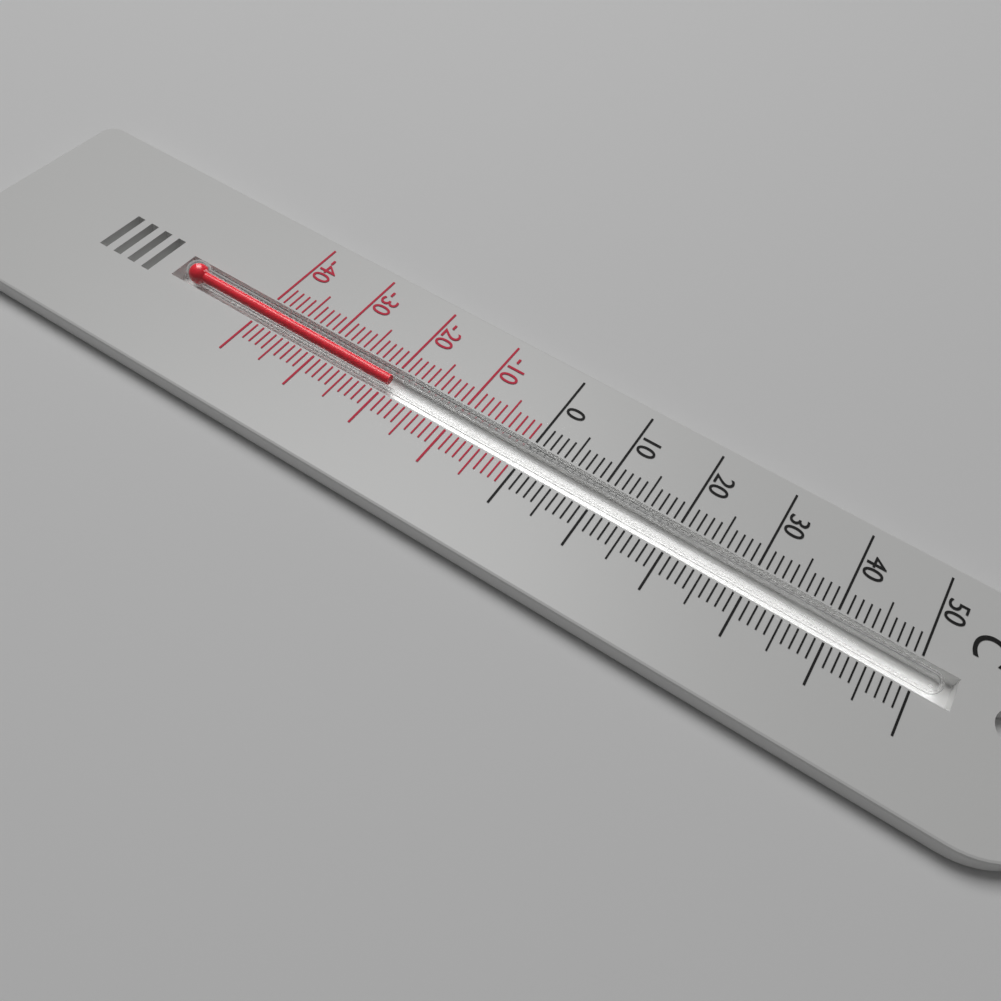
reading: -20 °C
